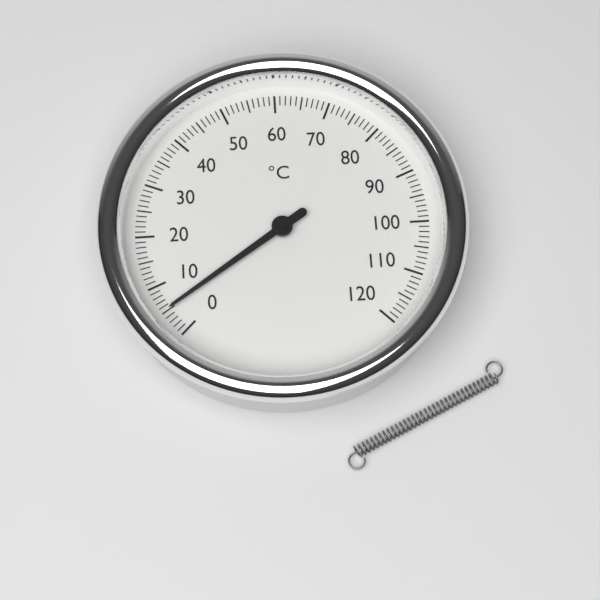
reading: 5 °C
